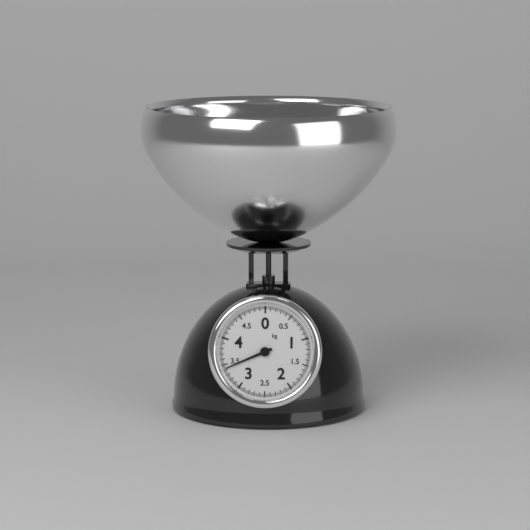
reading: 3.425 kg
